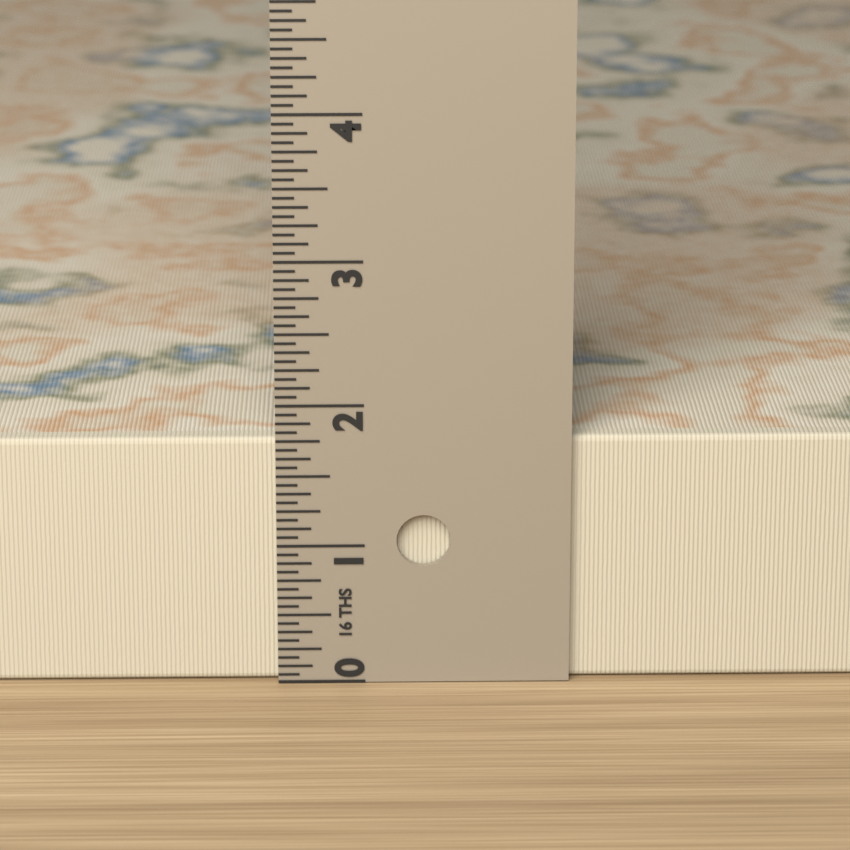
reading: 1.7500 in
